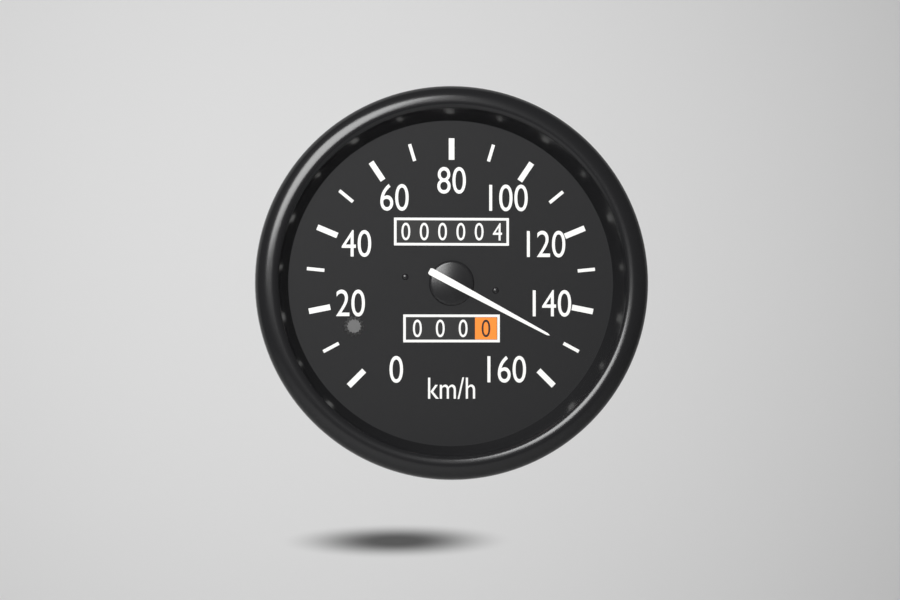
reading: 150 km/h
